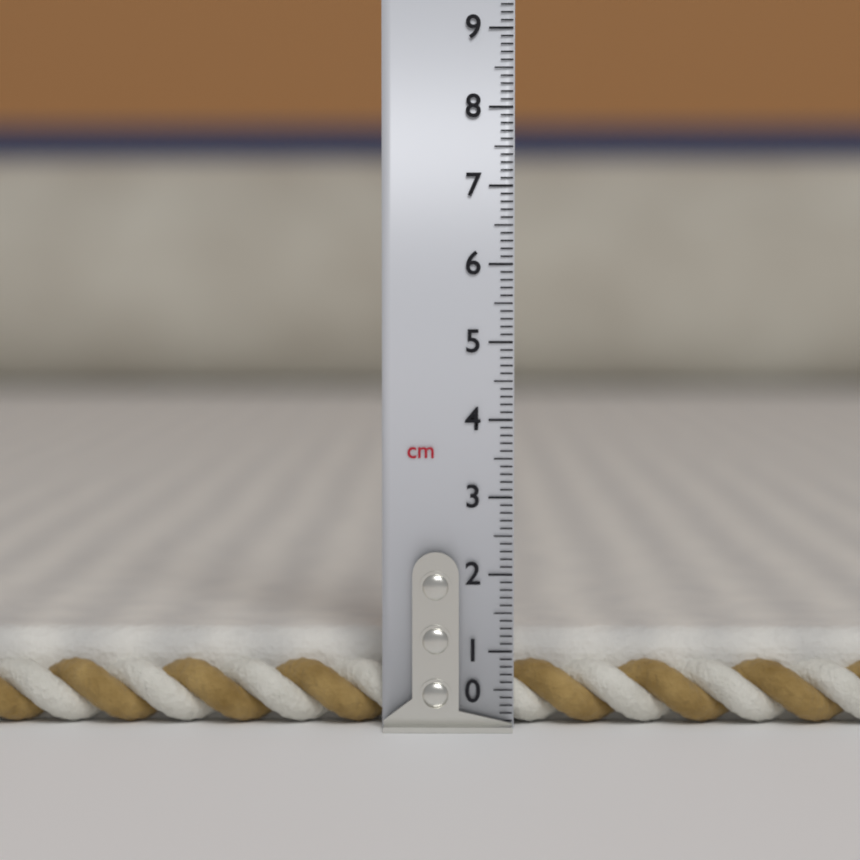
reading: 1.2 cm
